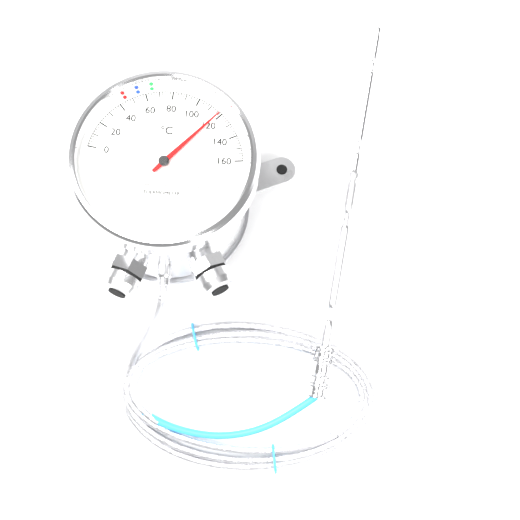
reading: 118 °C
